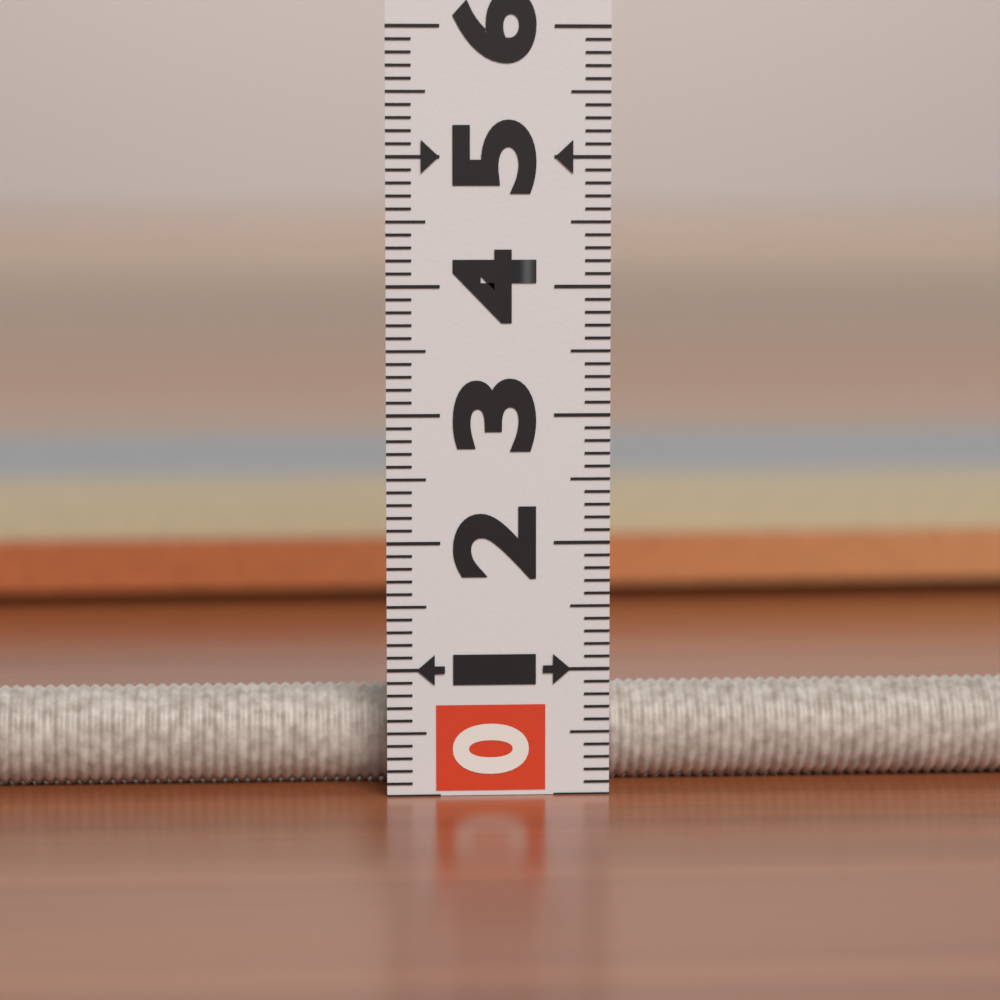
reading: 0.9 (no unit)
